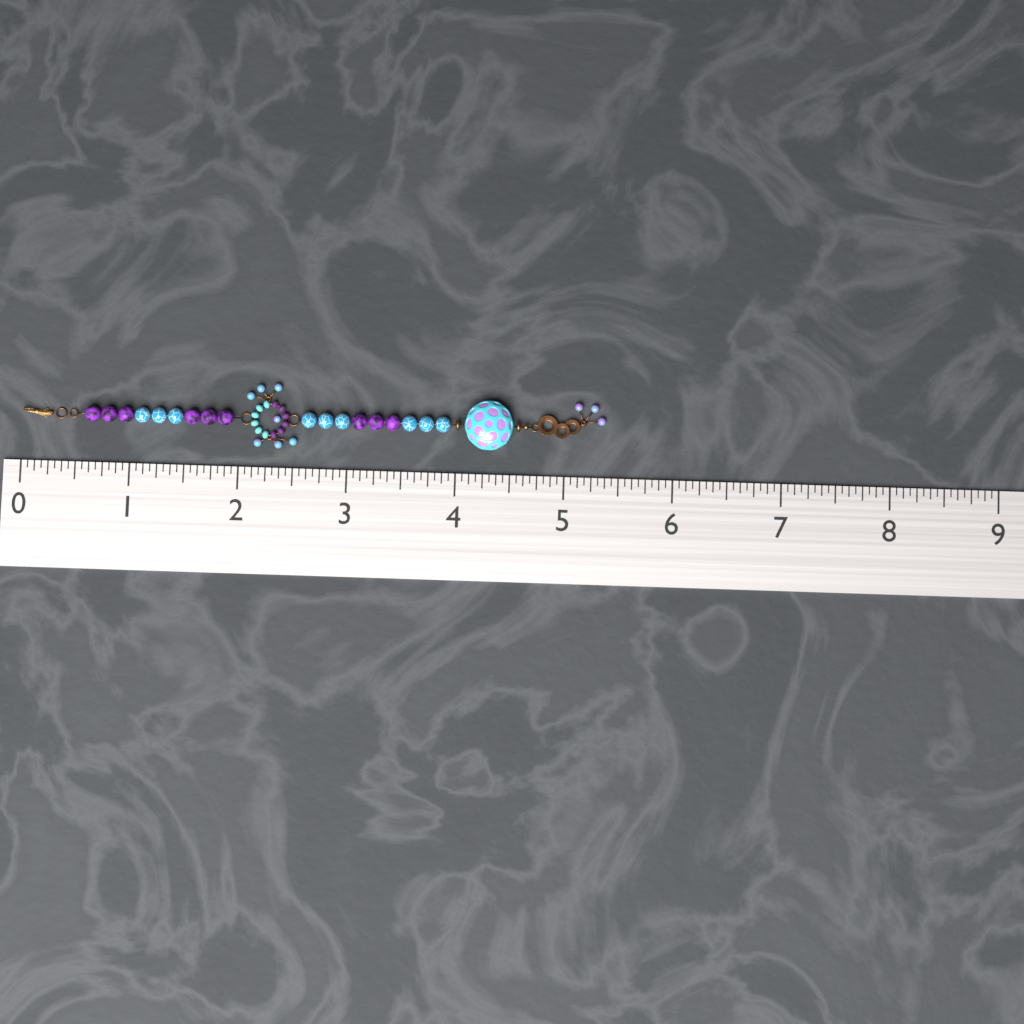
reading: 5.3750 (no unit)
